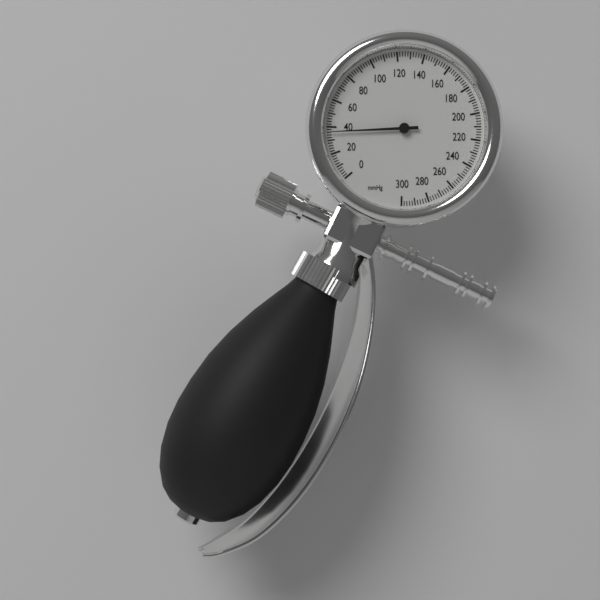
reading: 36 mmHg
